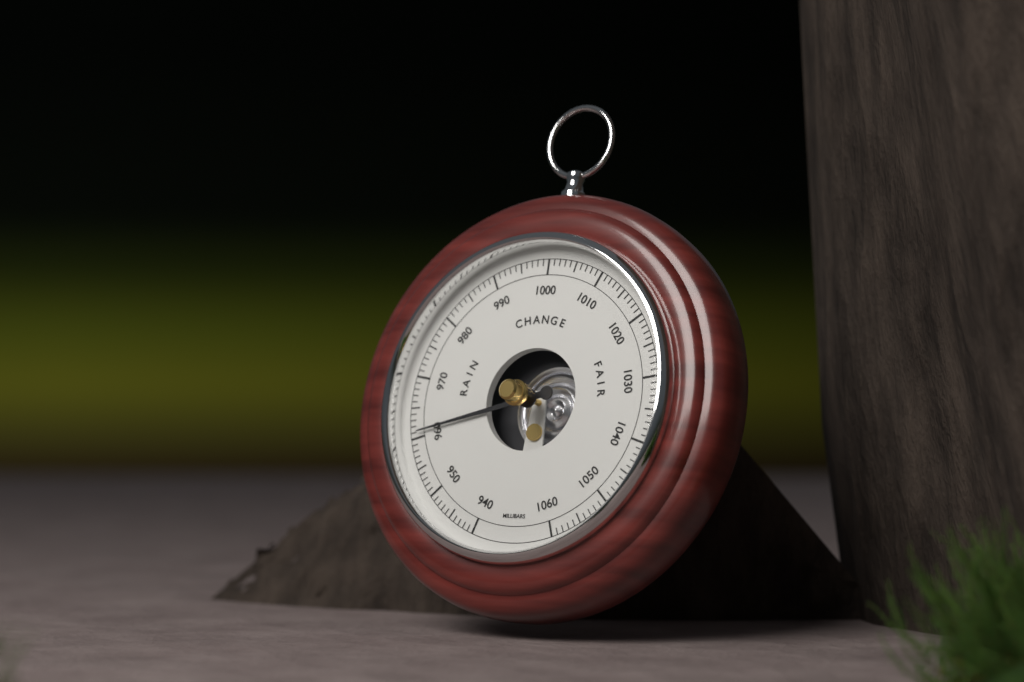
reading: 961 mbar
